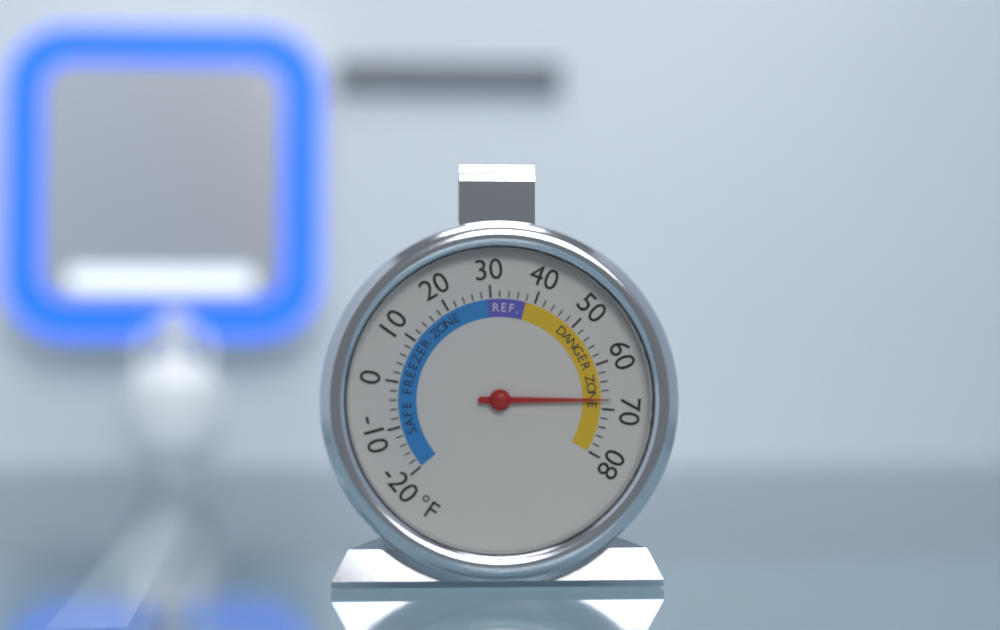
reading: 68 °F
